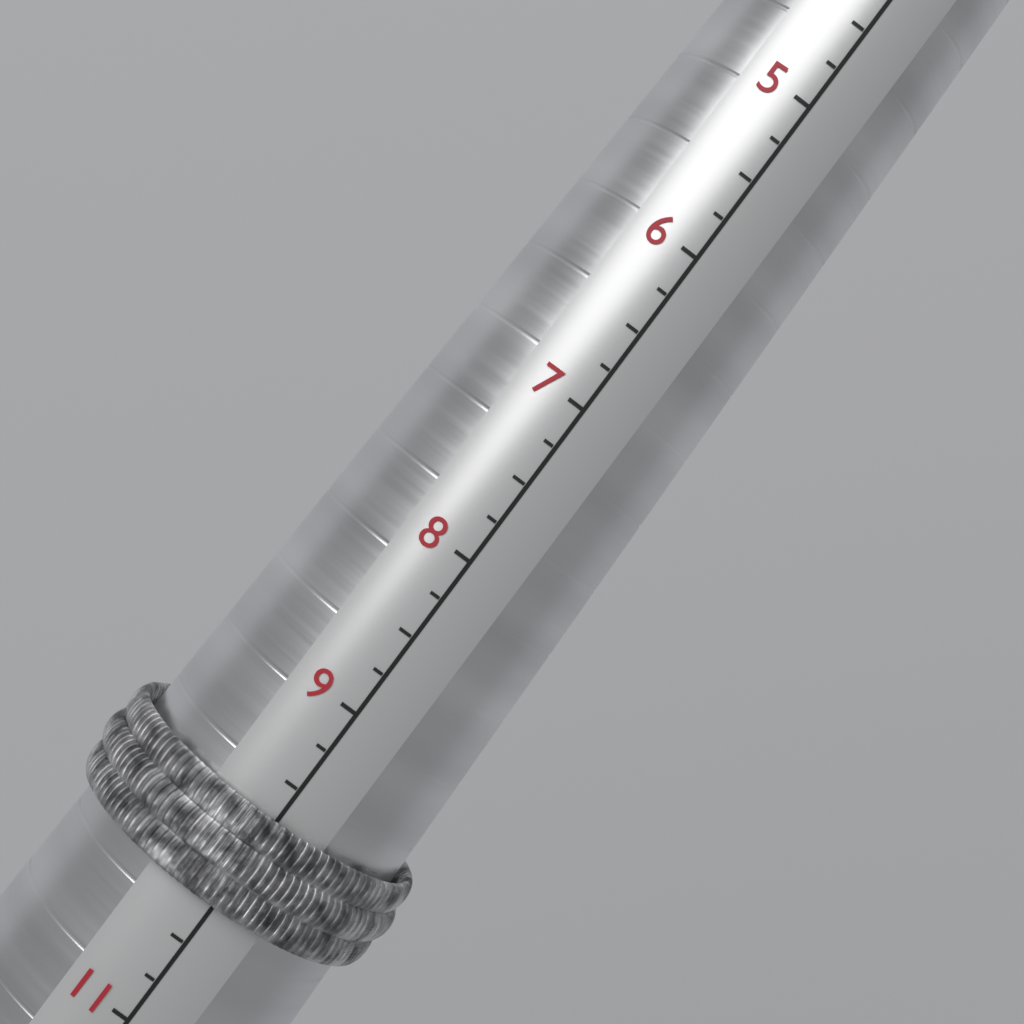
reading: 10.25 (no unit)
